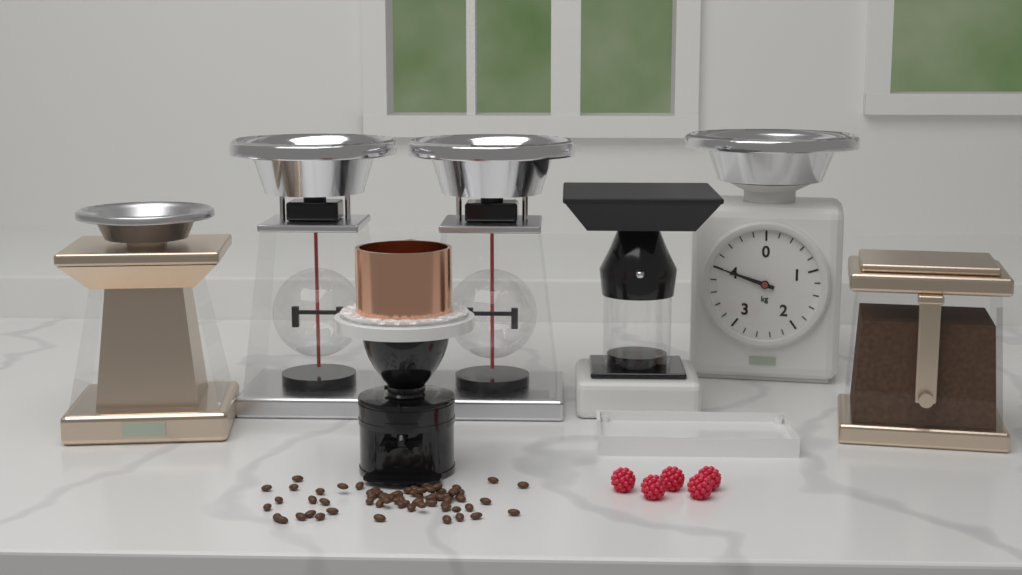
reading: 4.0 kg
